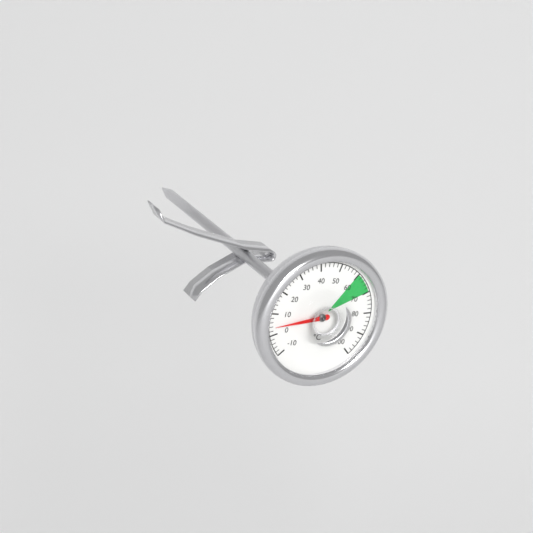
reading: 4 °C
